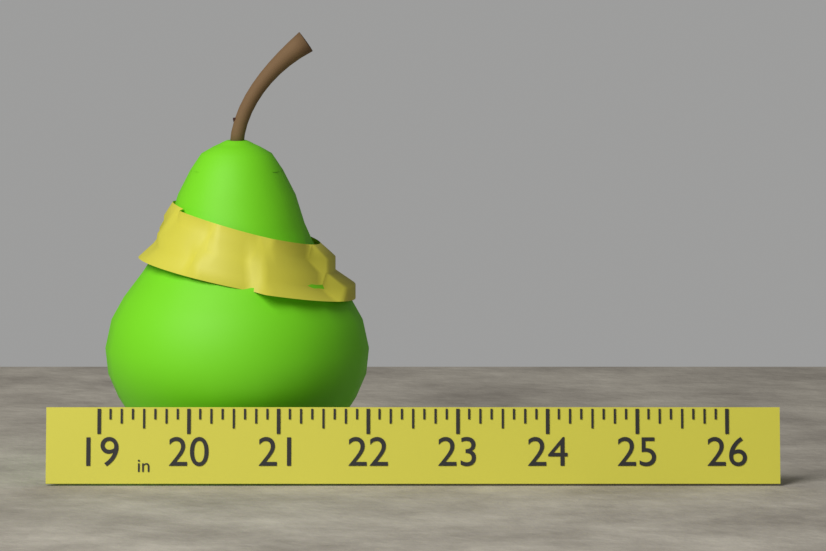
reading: 22.000 in
